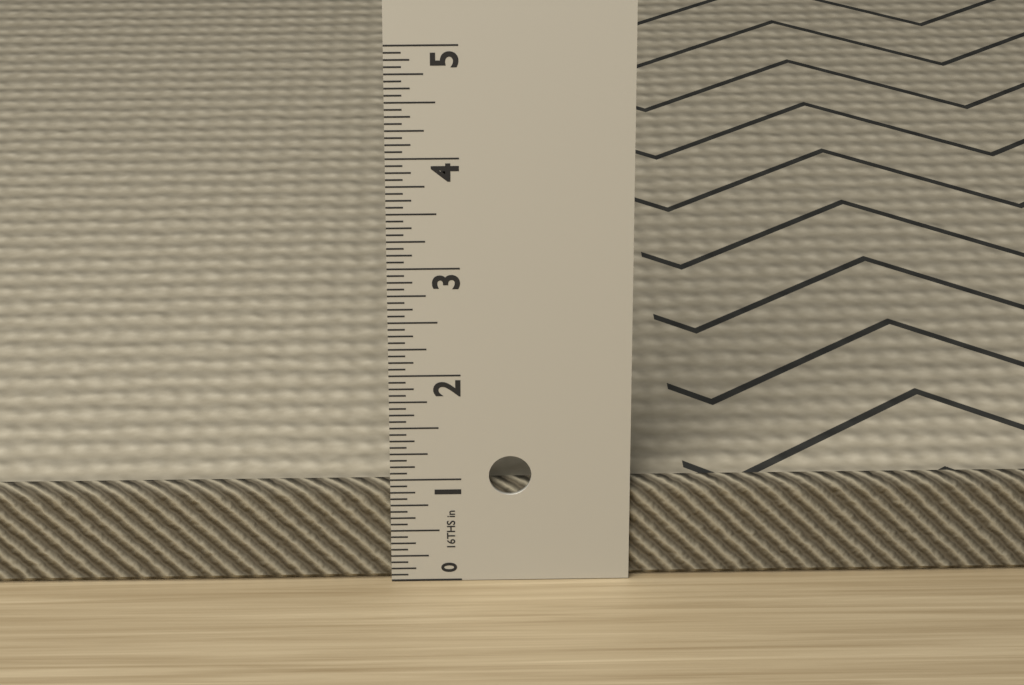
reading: 0.9375 in
